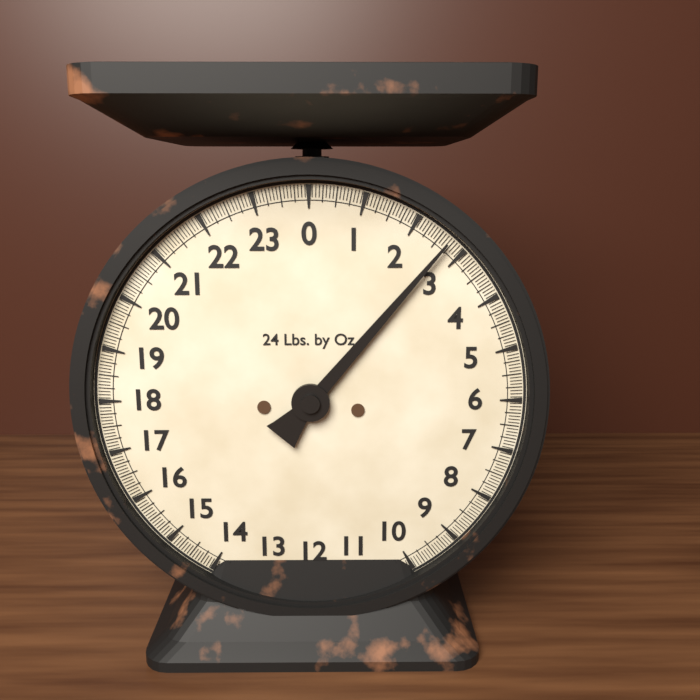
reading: 2.6875 lb
